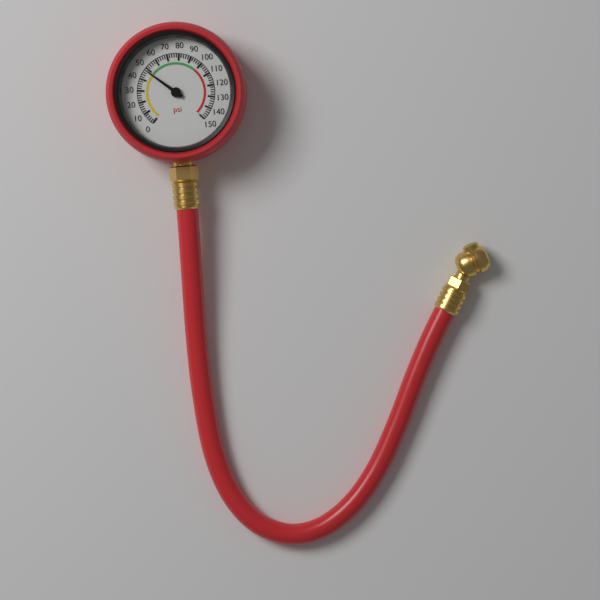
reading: 48 psi
